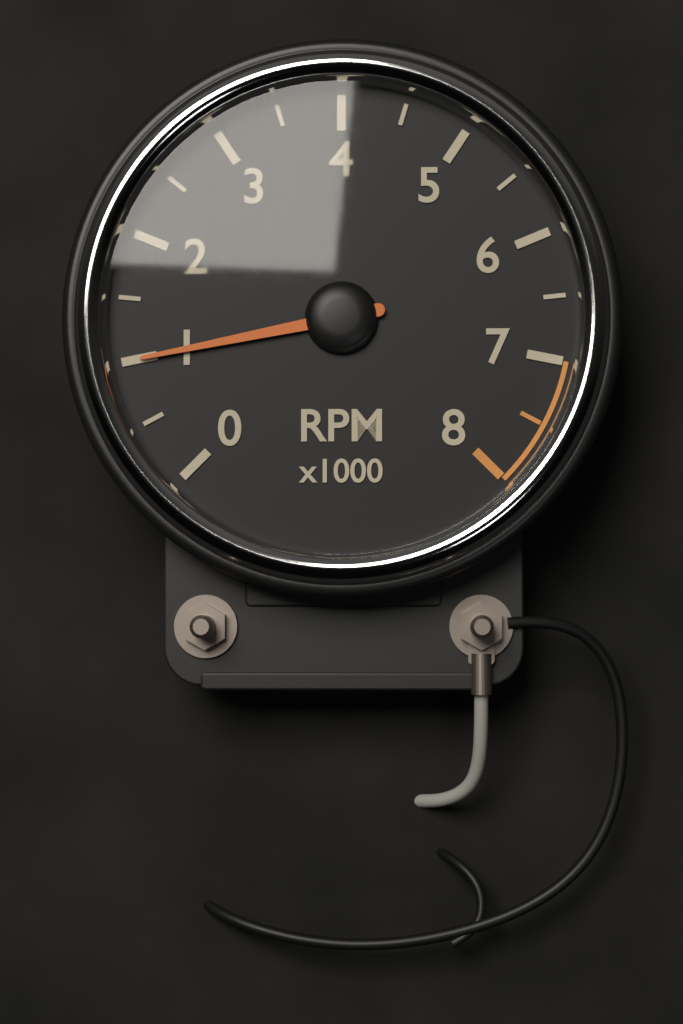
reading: 1000 RPM
